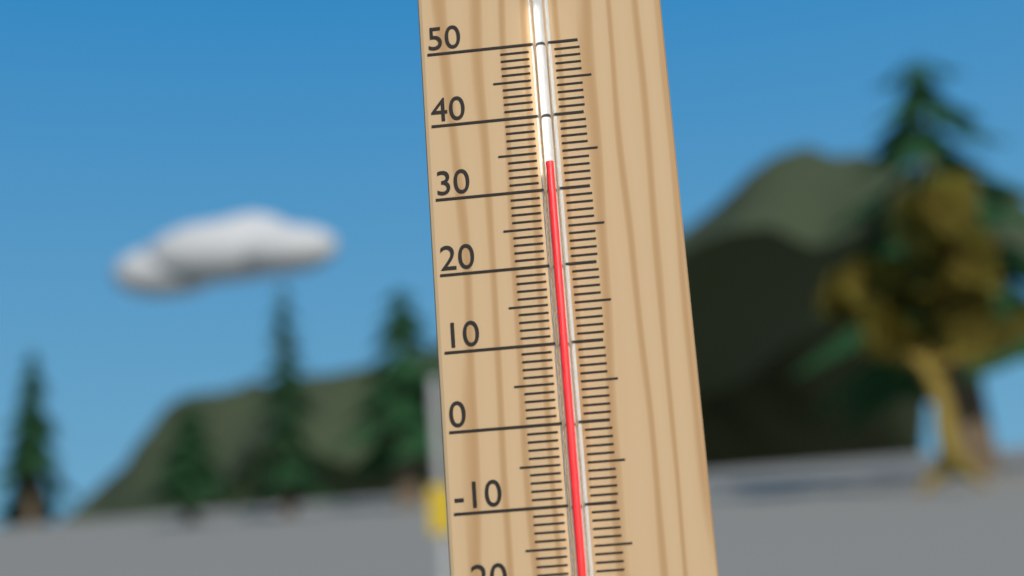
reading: 33 °C
